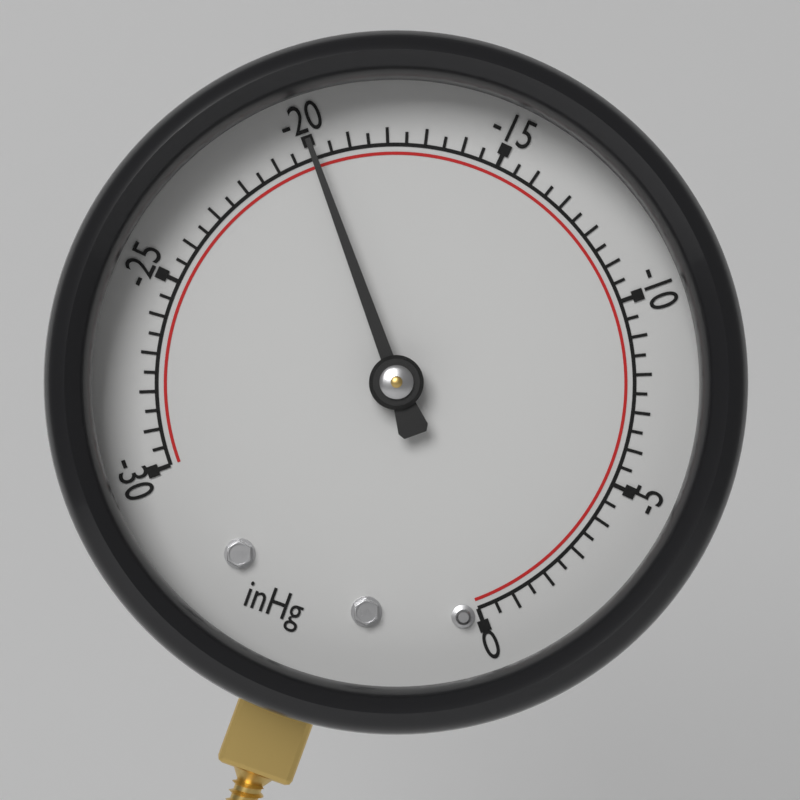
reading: -20.0 inHg
